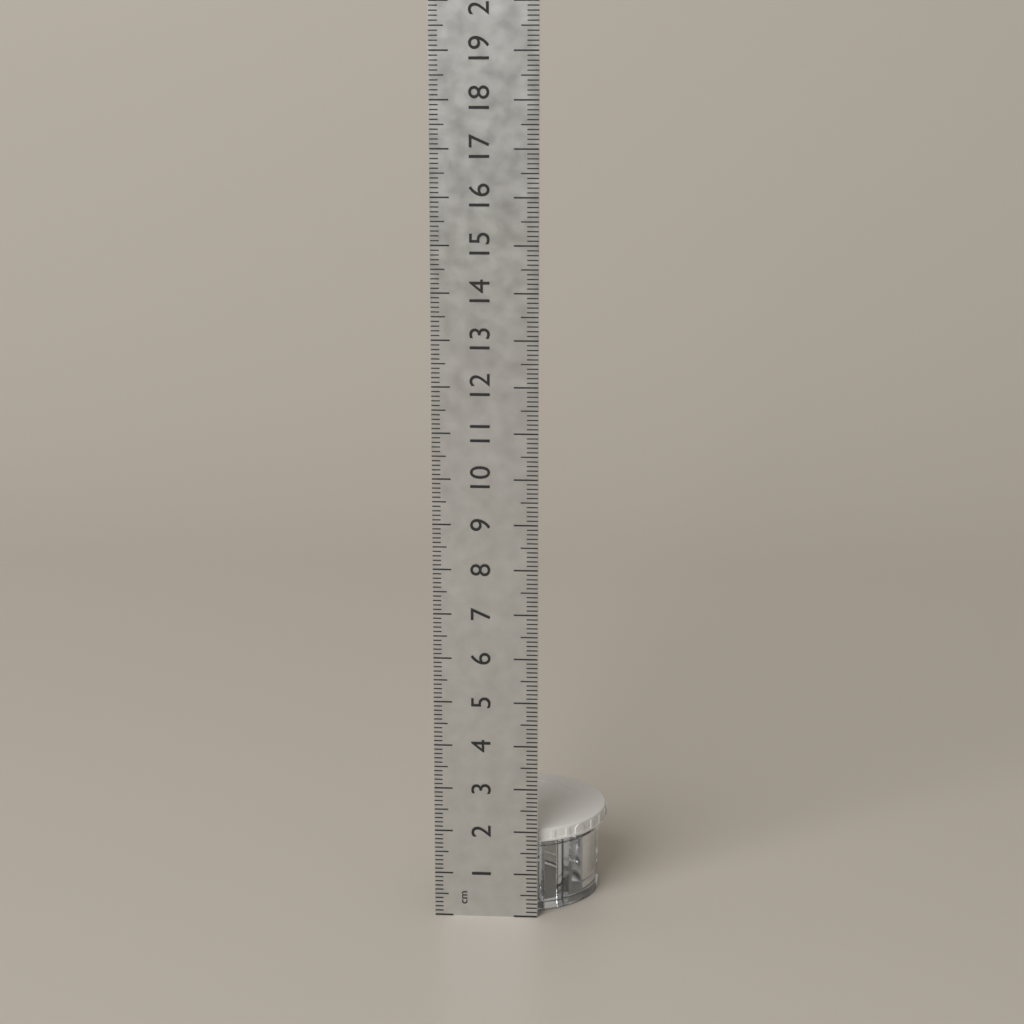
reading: 2.0 cm
